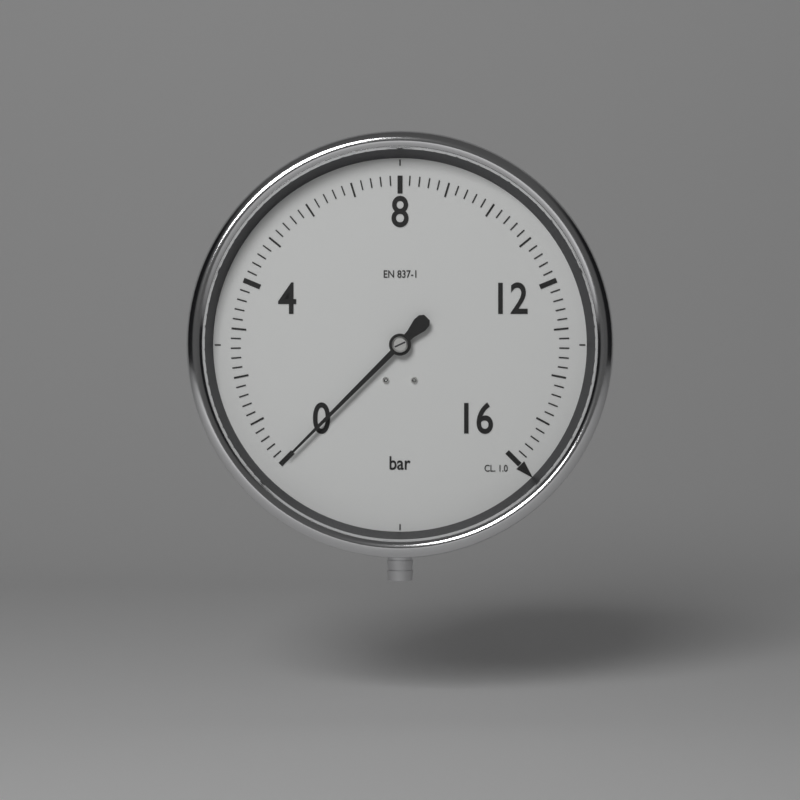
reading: 0.0 bar
